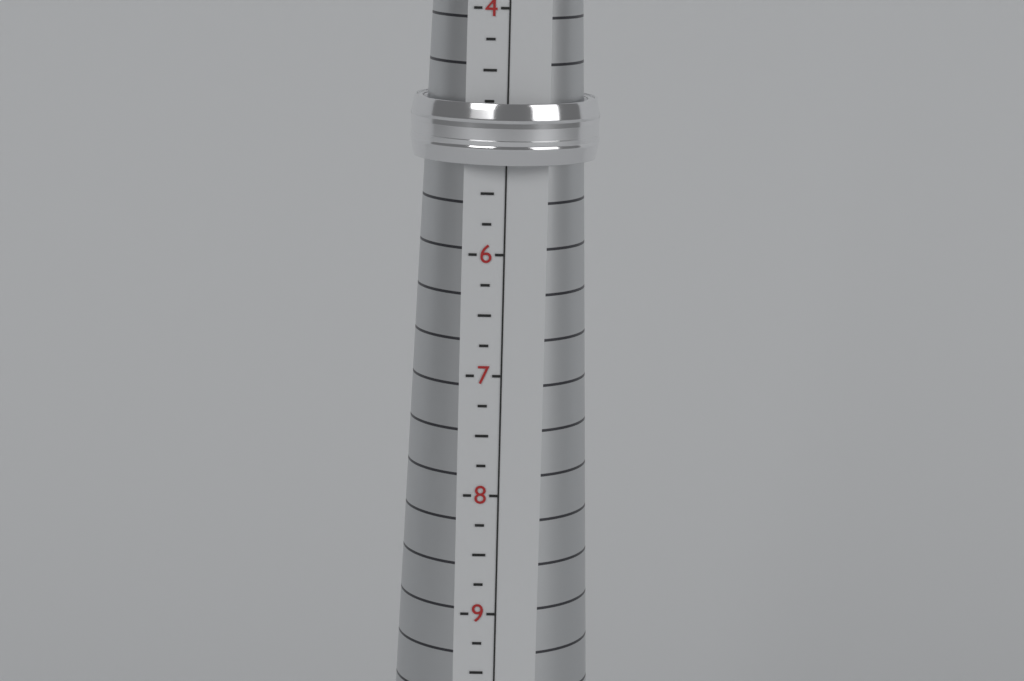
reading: 5.25 (no unit)
